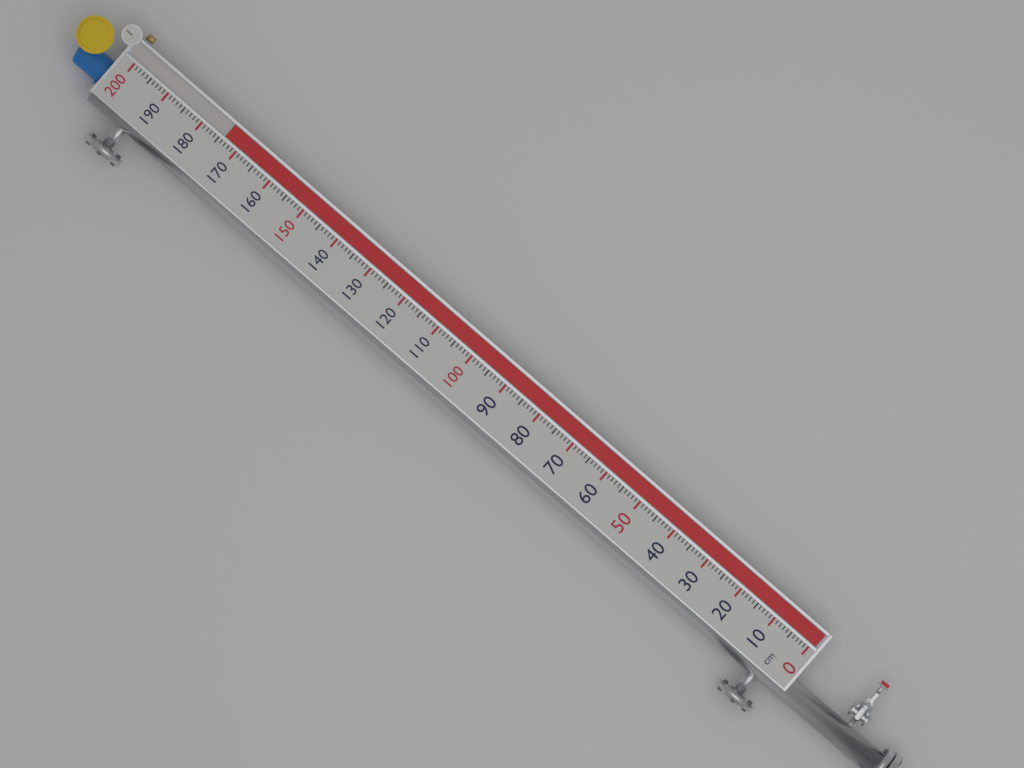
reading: 174 cm
